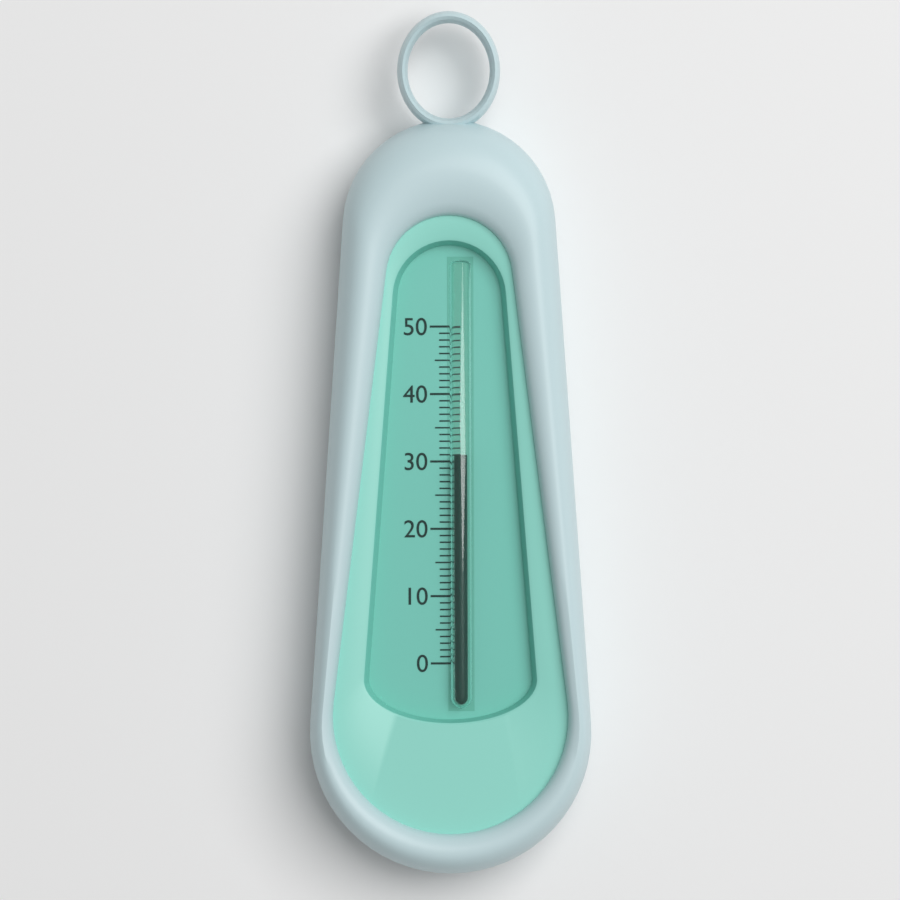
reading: 31 (no unit)
